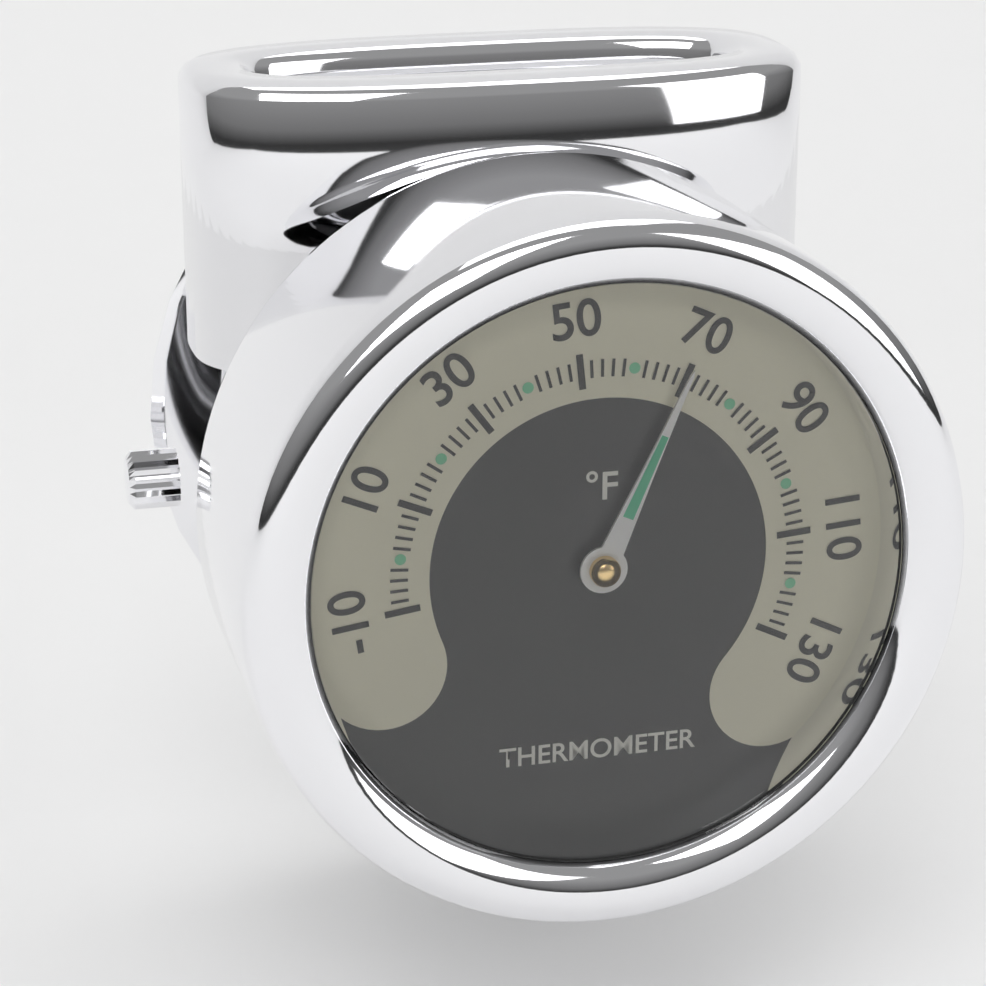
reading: 70 °F
